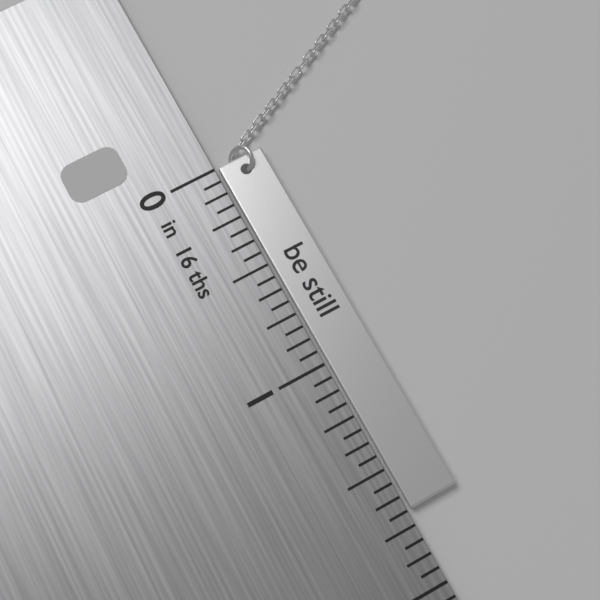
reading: 1.6875 in
